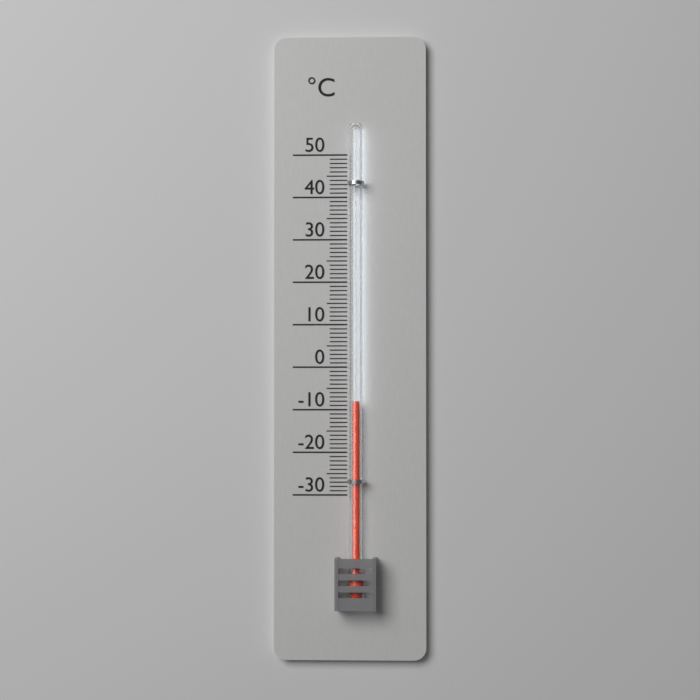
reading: -8 °C
